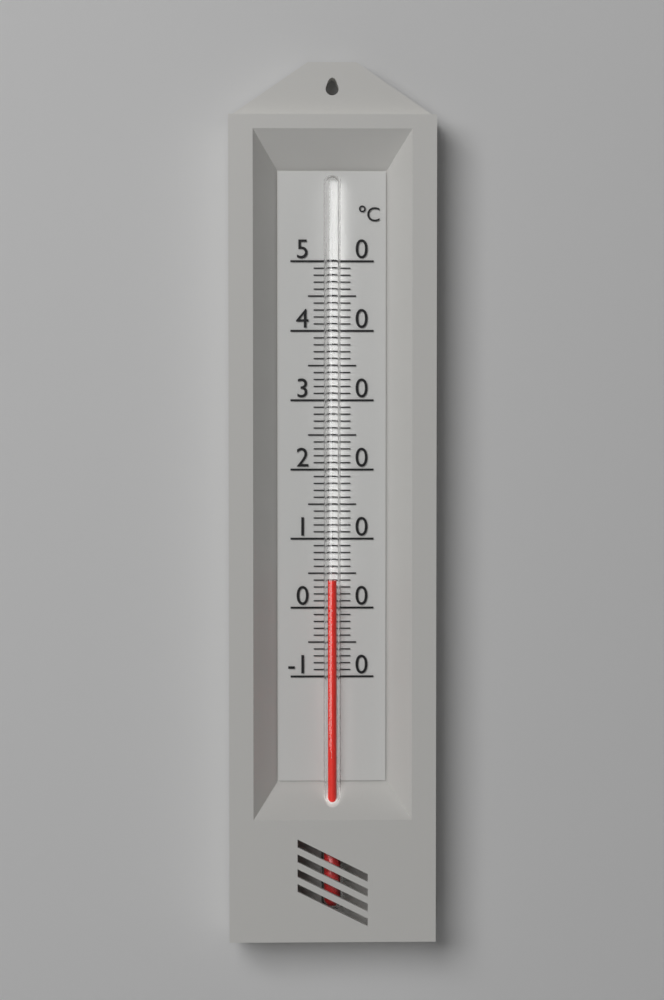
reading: 4 °C
